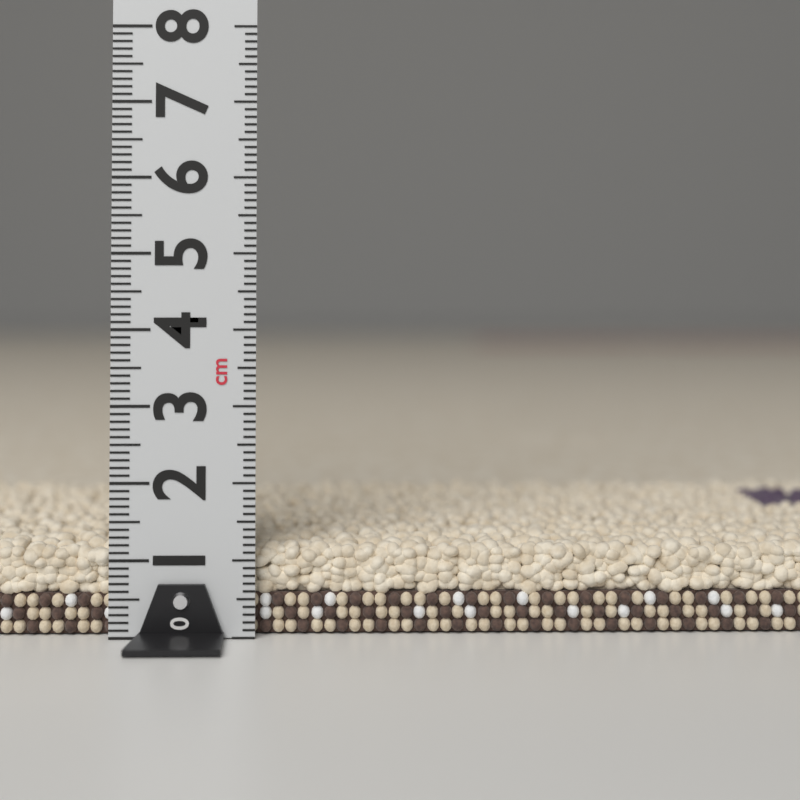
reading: 1.2 cm
